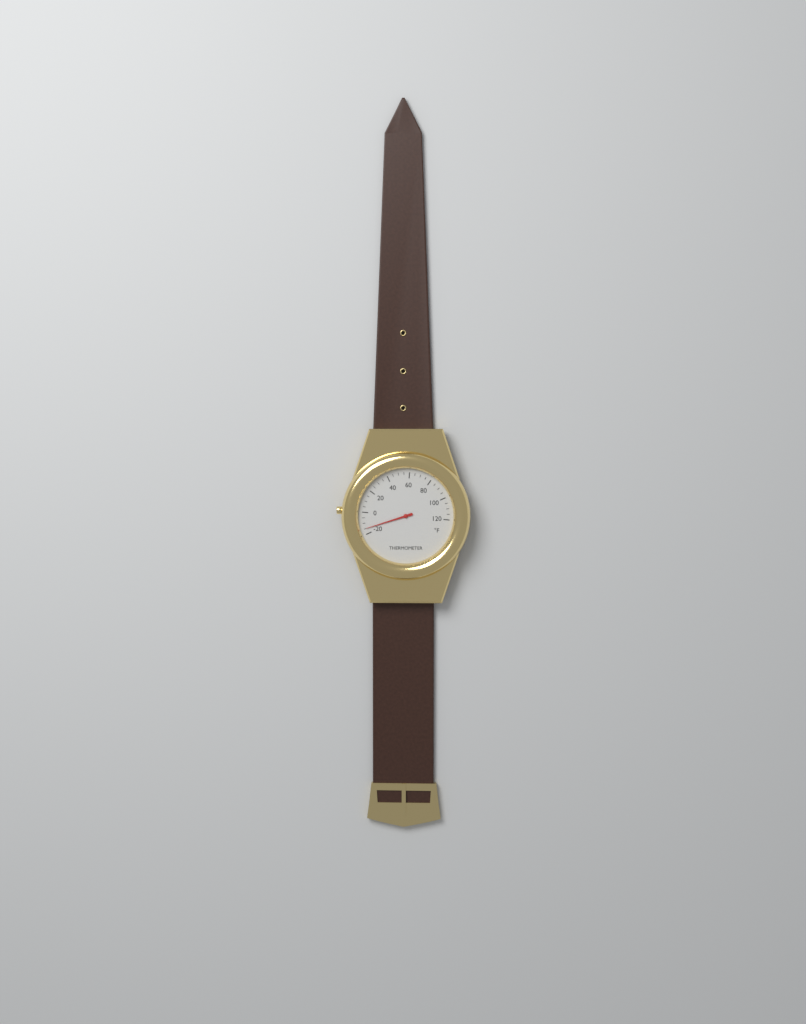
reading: -15 °F
